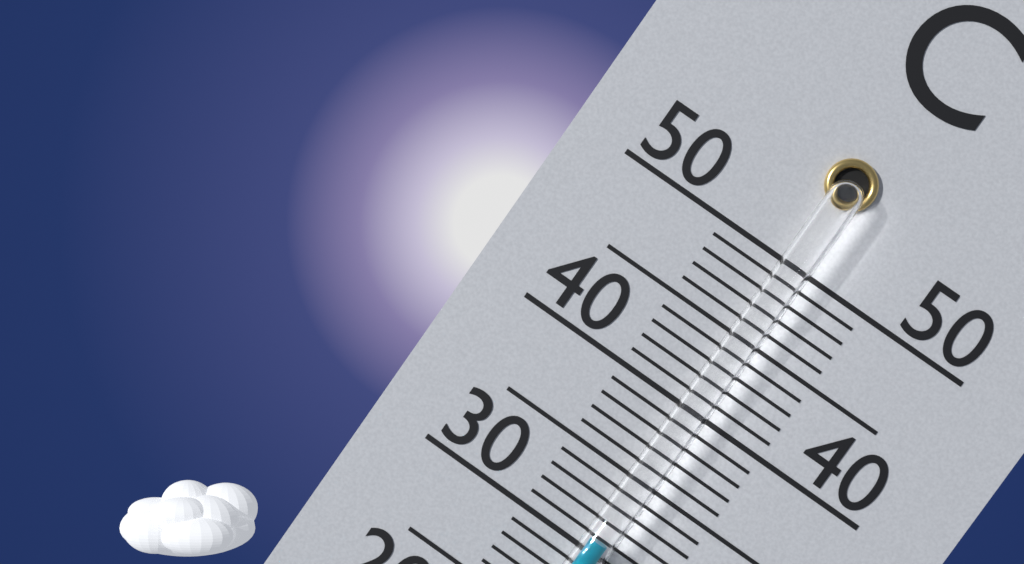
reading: 31 °C
